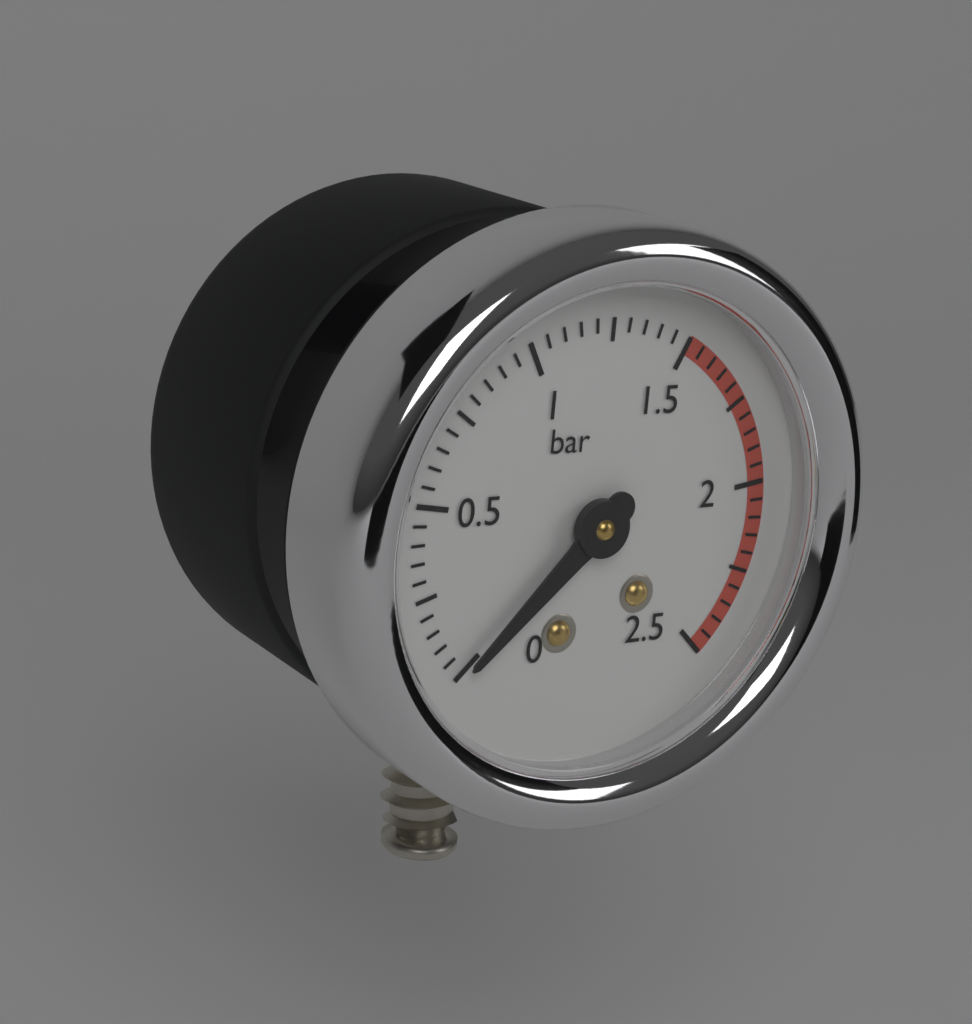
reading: 0.00 bar
